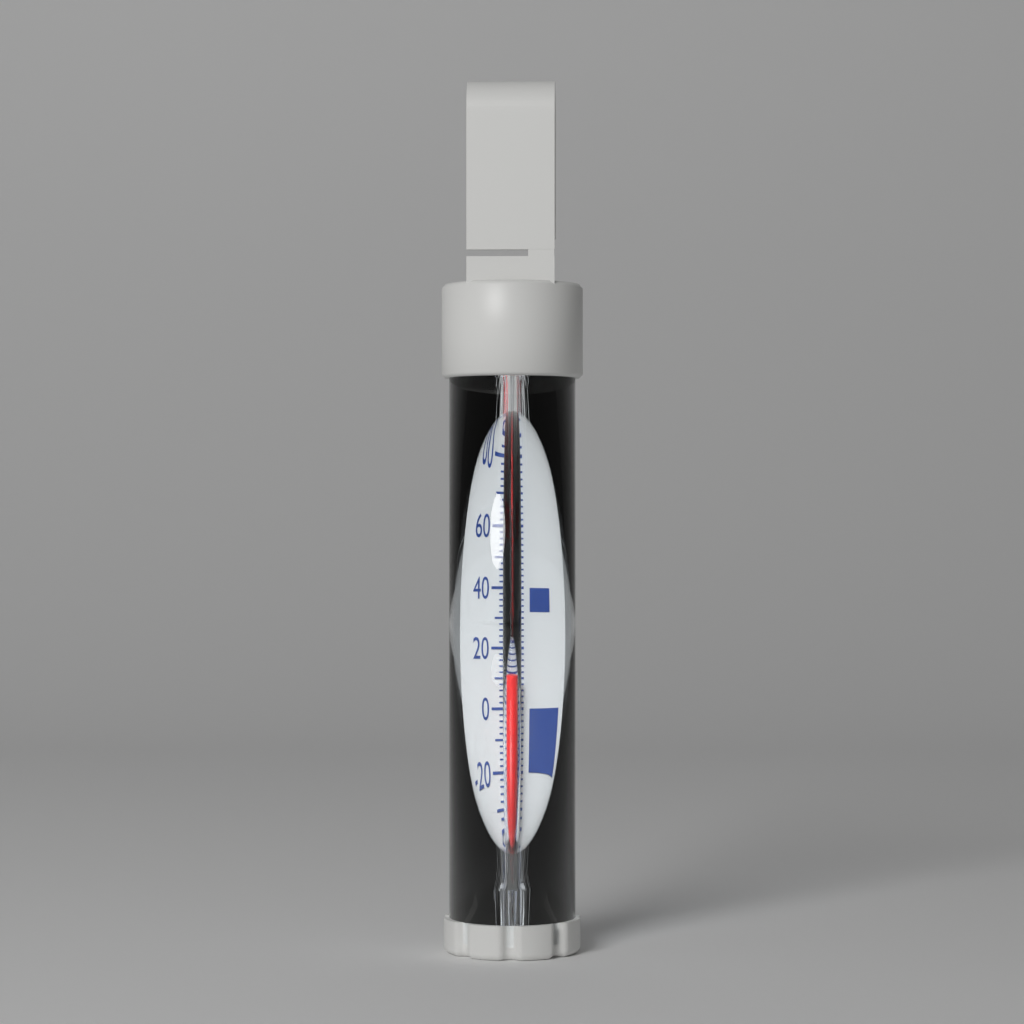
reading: 10 °F
